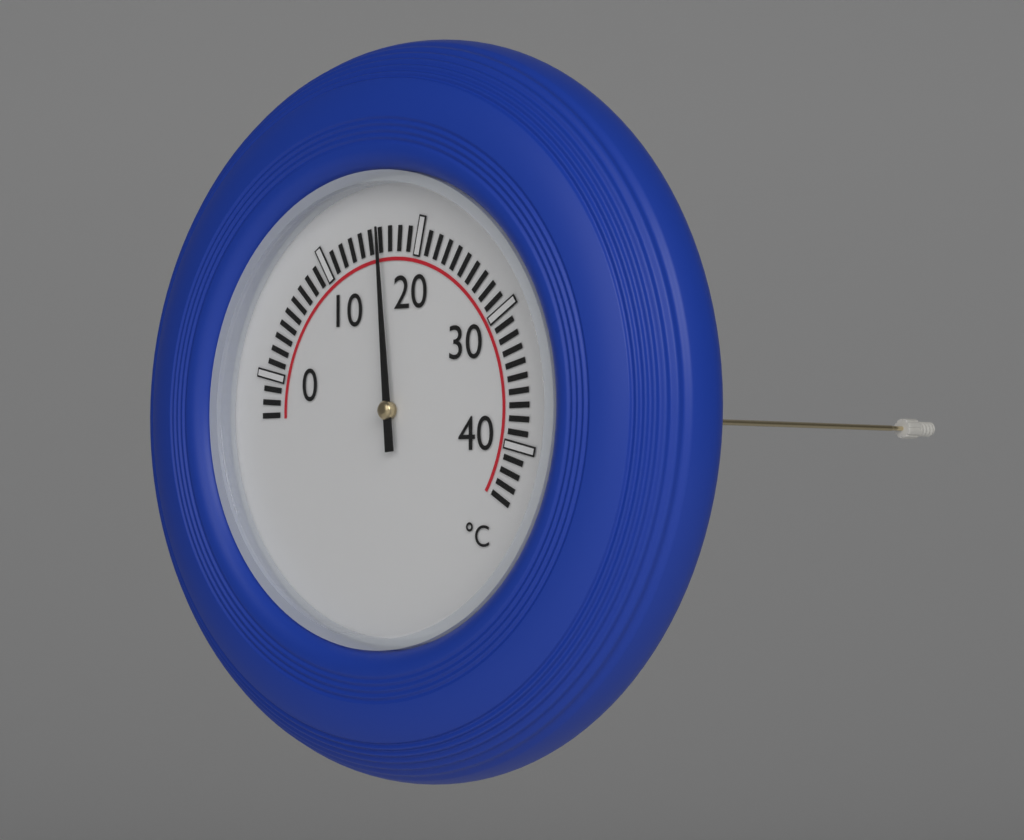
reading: 16 °C
